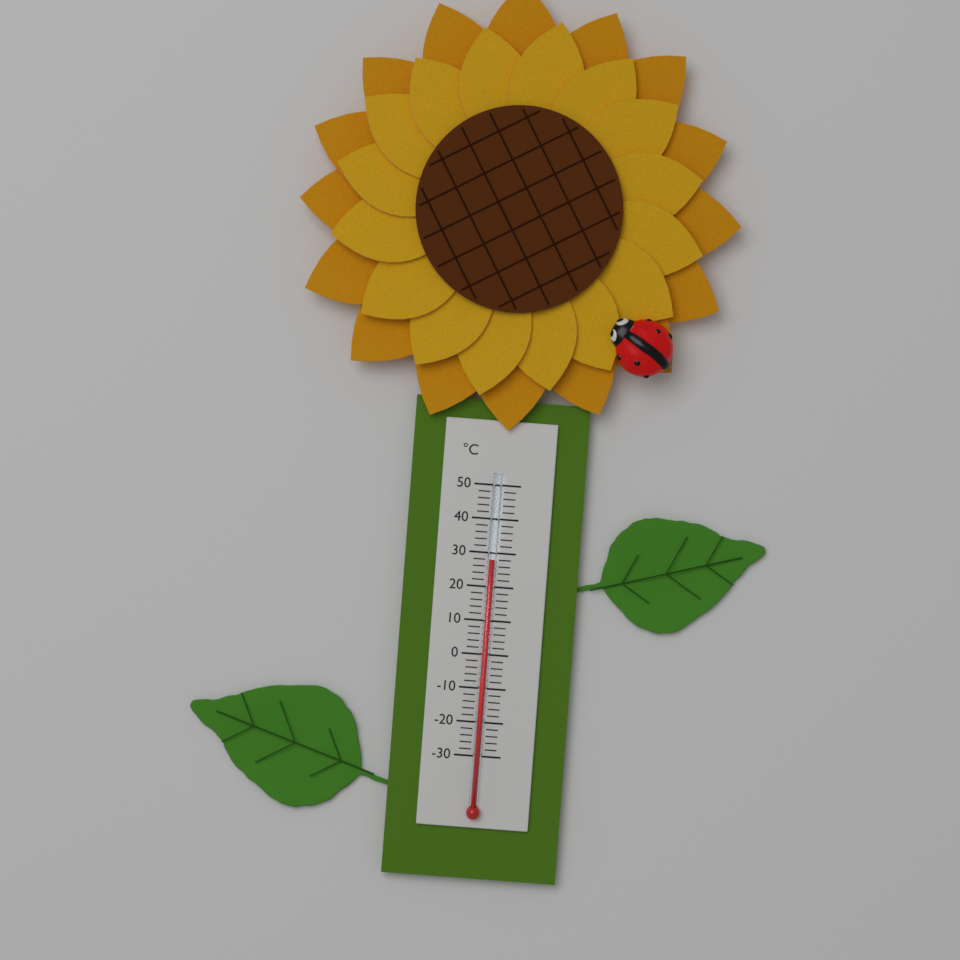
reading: 28 °C
